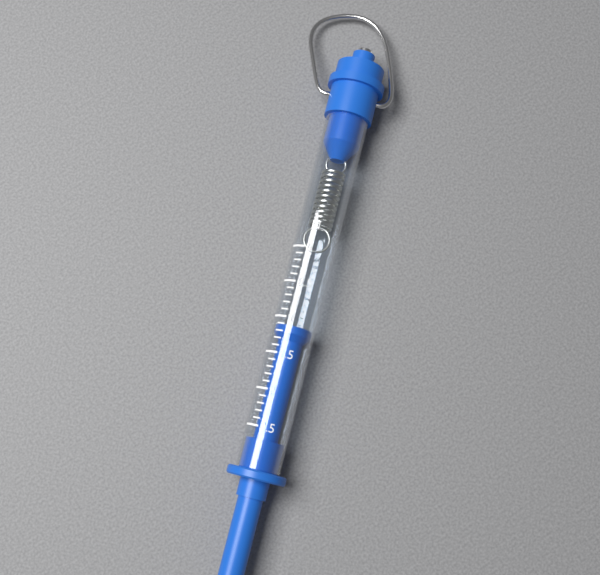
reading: 1.1 N
